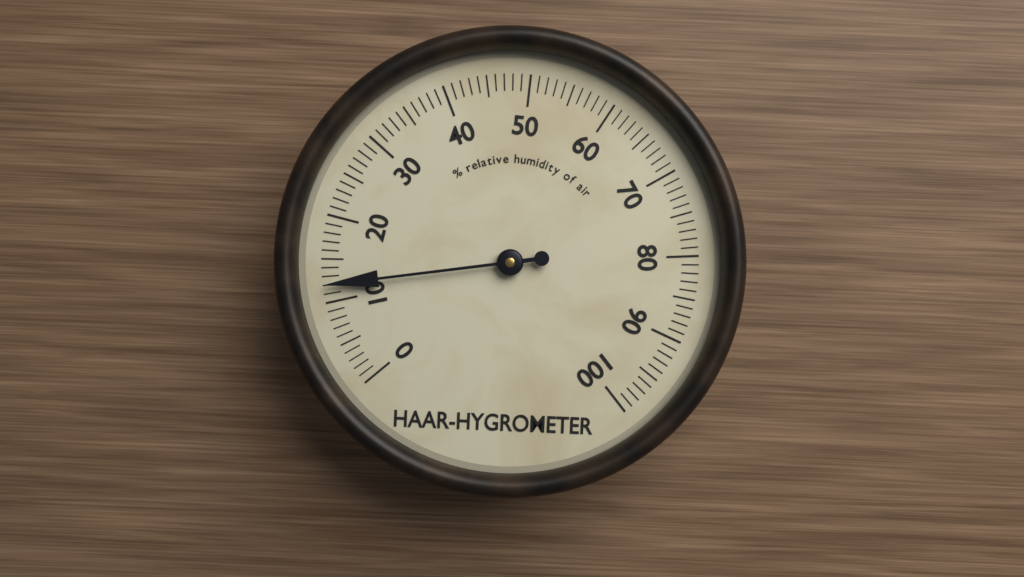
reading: 12 %
